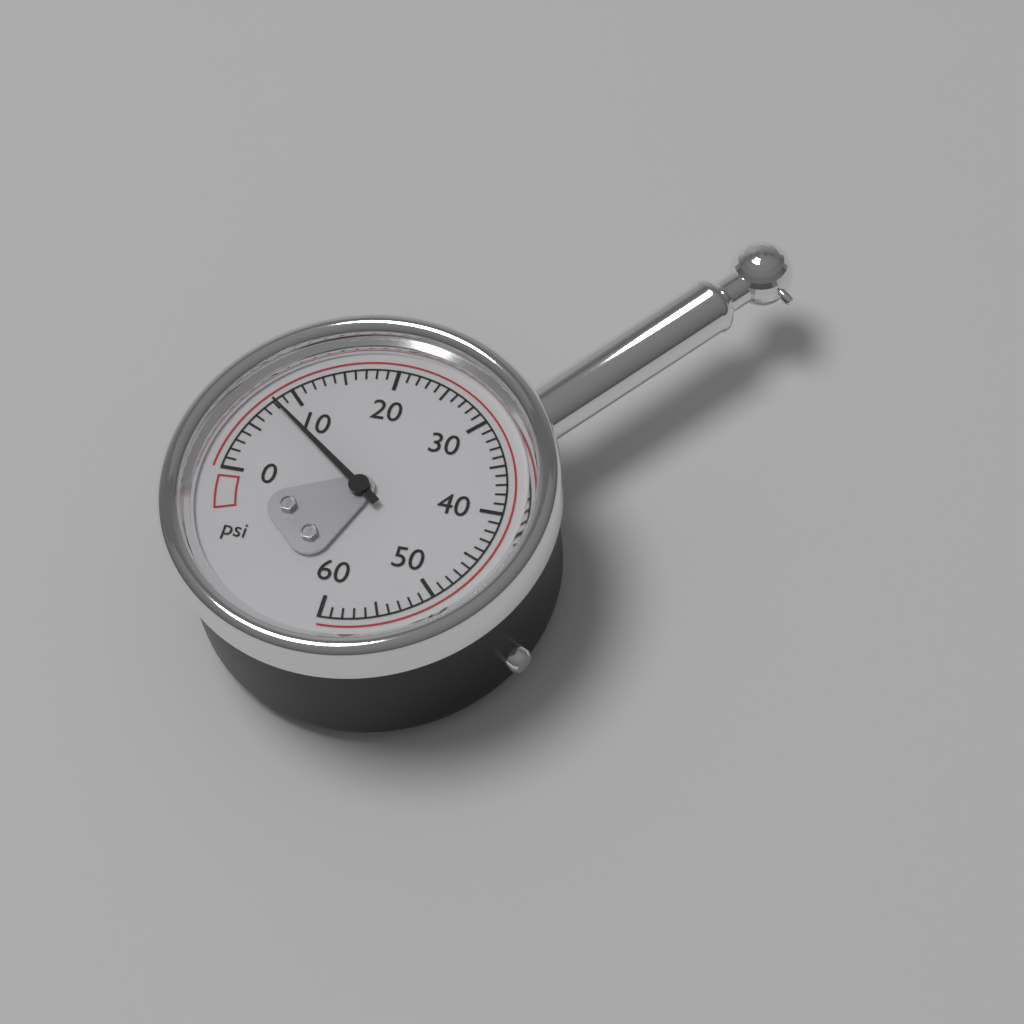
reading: 8 psi
